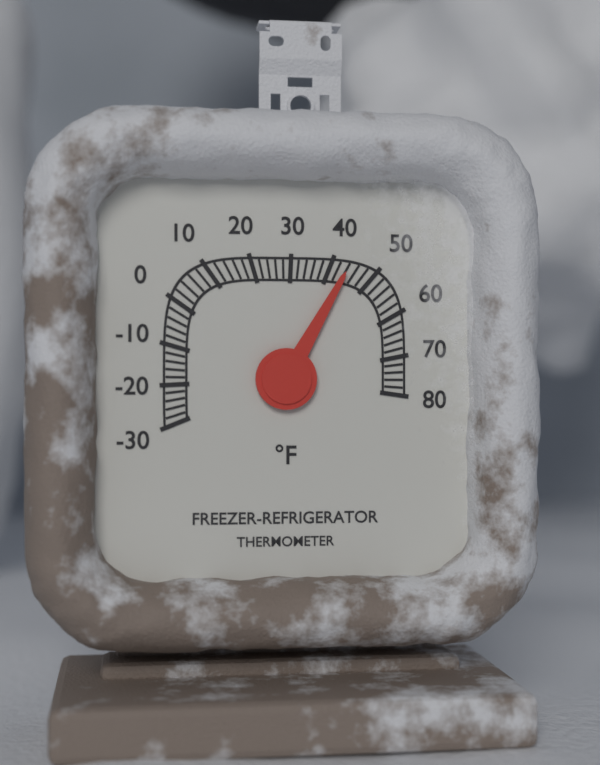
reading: 44 °F
